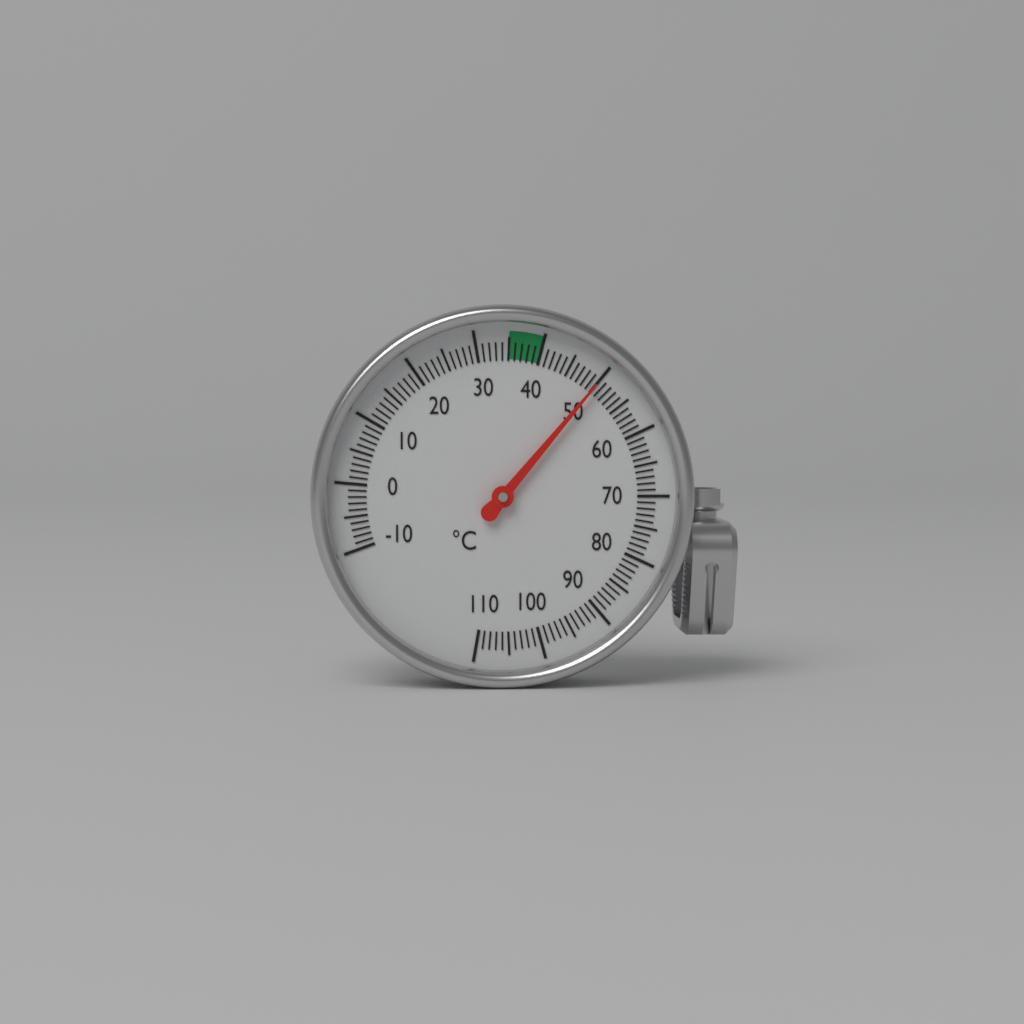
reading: 50 °C
